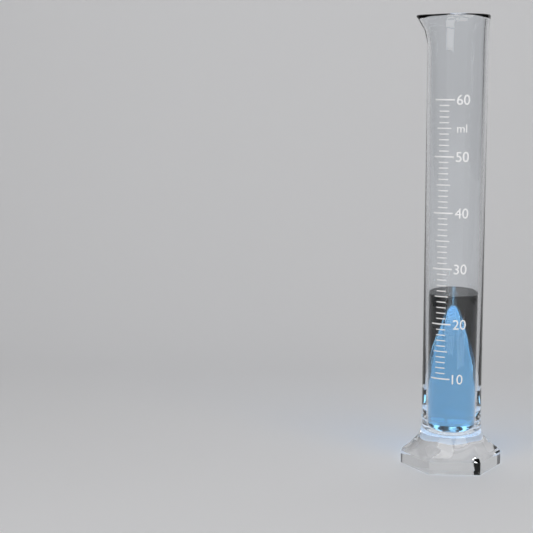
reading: 25 ml
